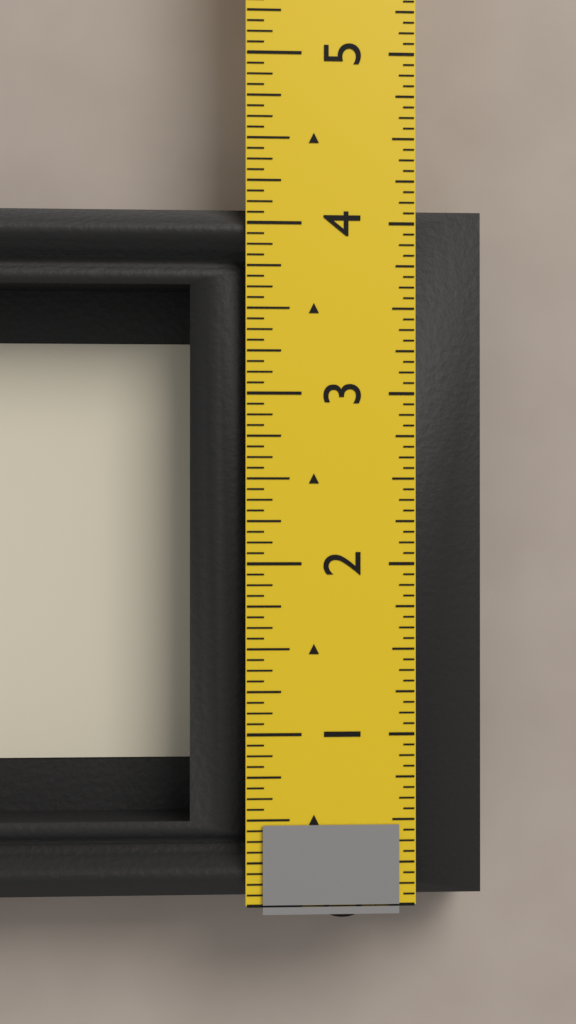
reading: 4.1250 in
